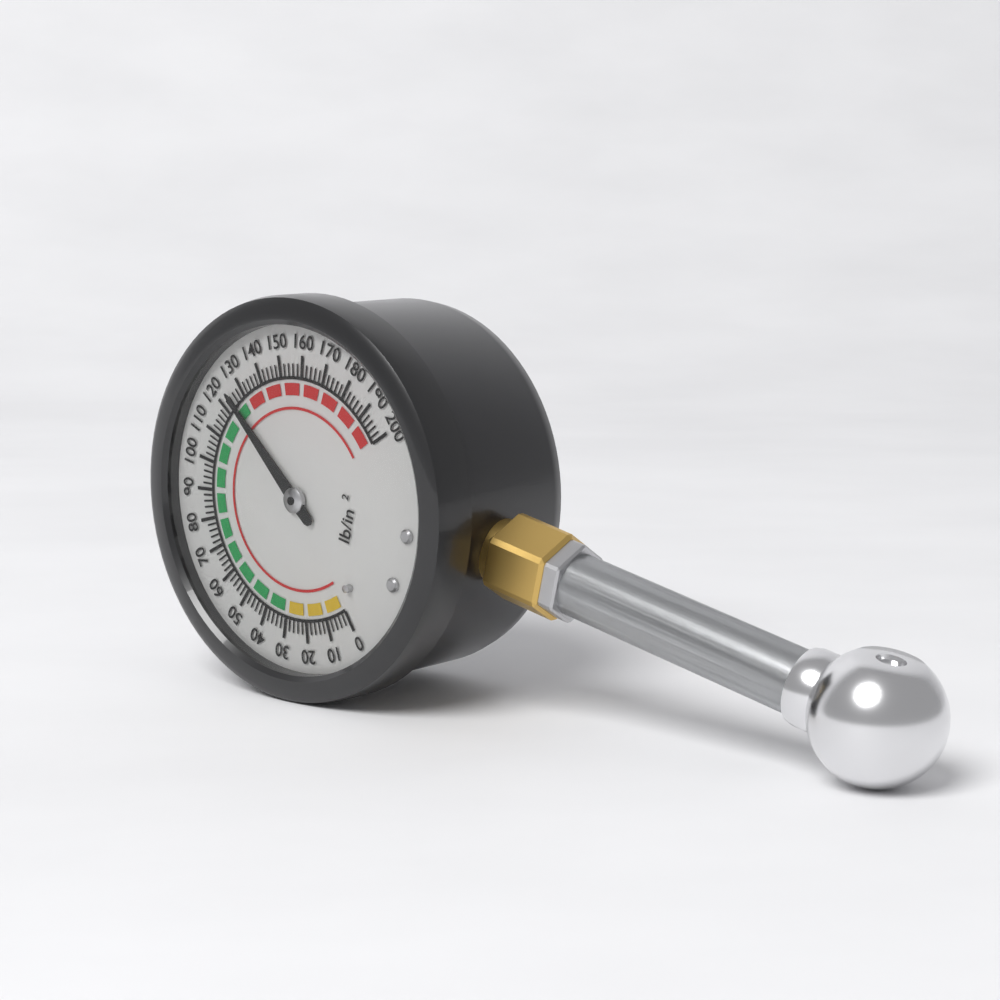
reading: 124 psi
